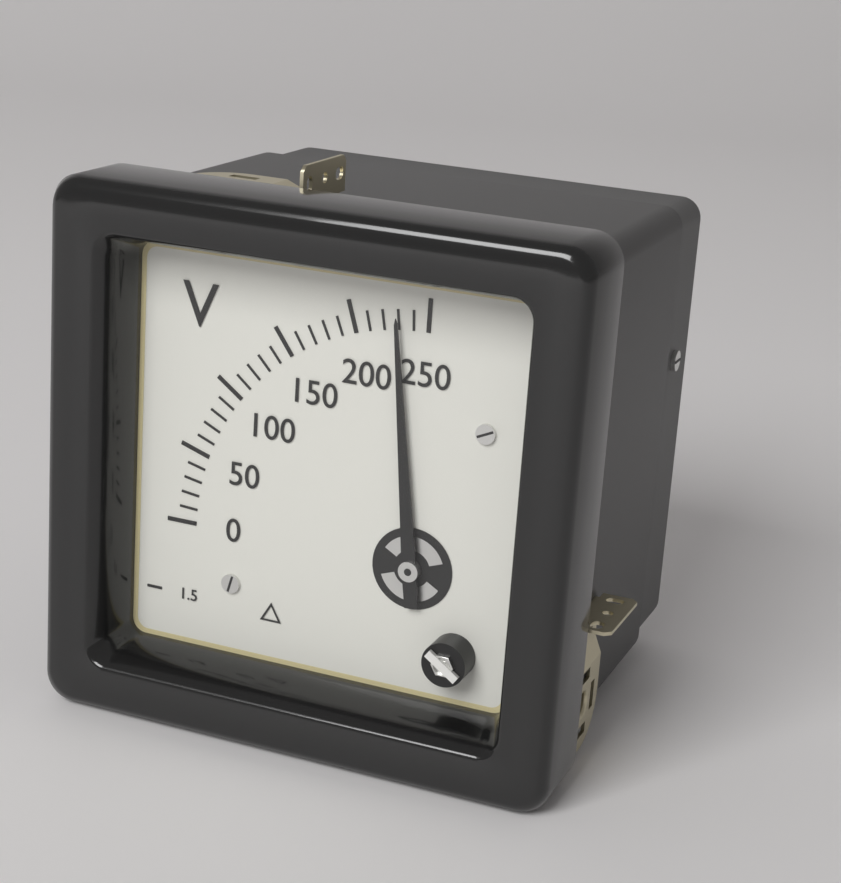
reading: 230 V
